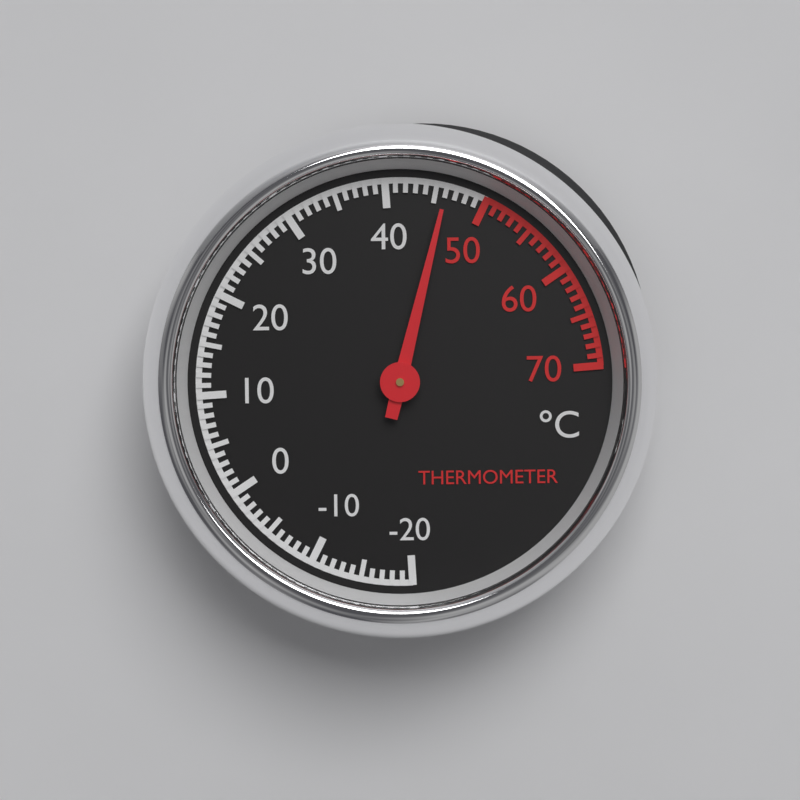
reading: 46 °C
